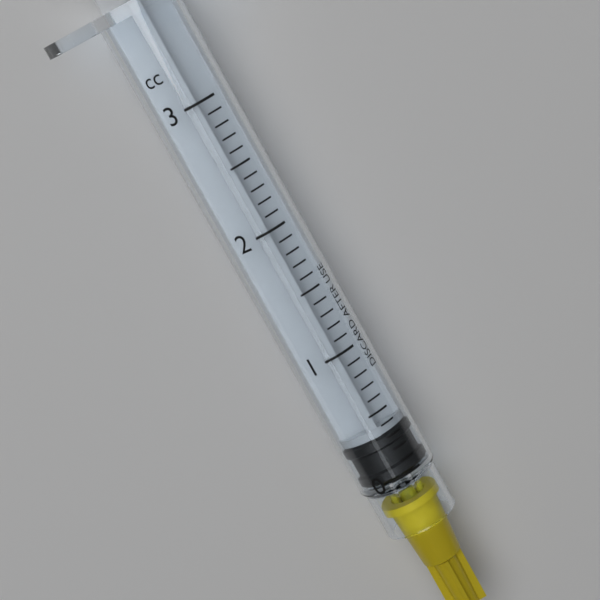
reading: 0.0 cc
